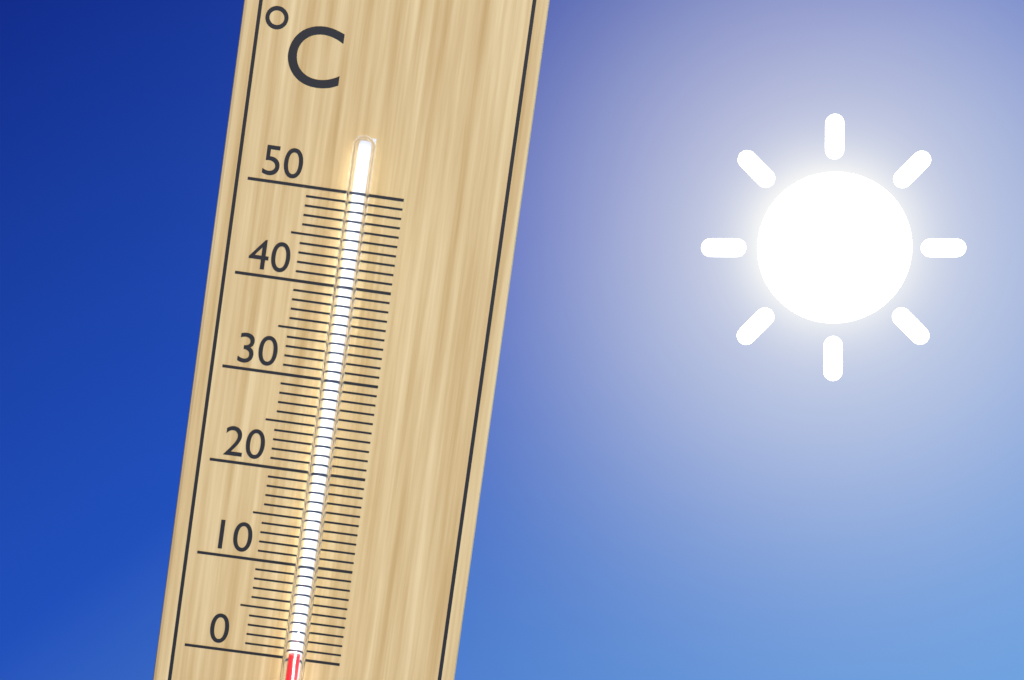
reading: 1 °C
